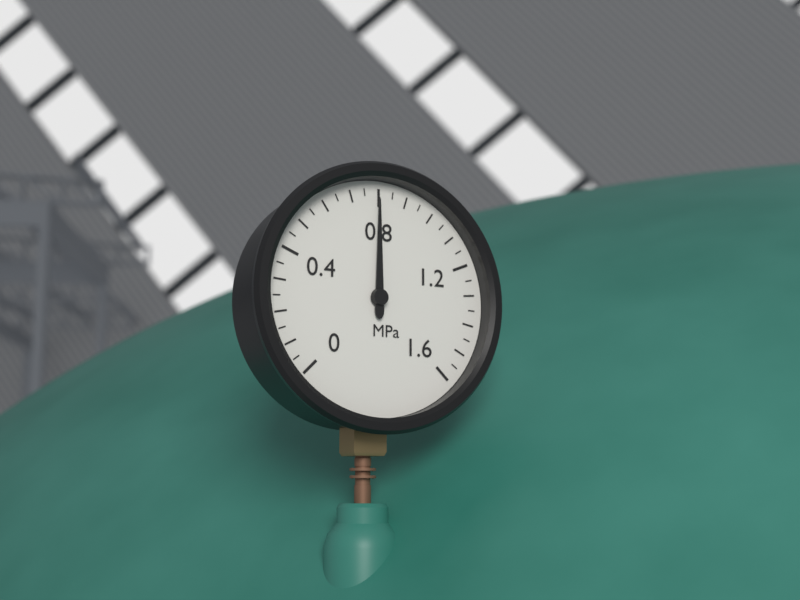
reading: 0.80 MPa
